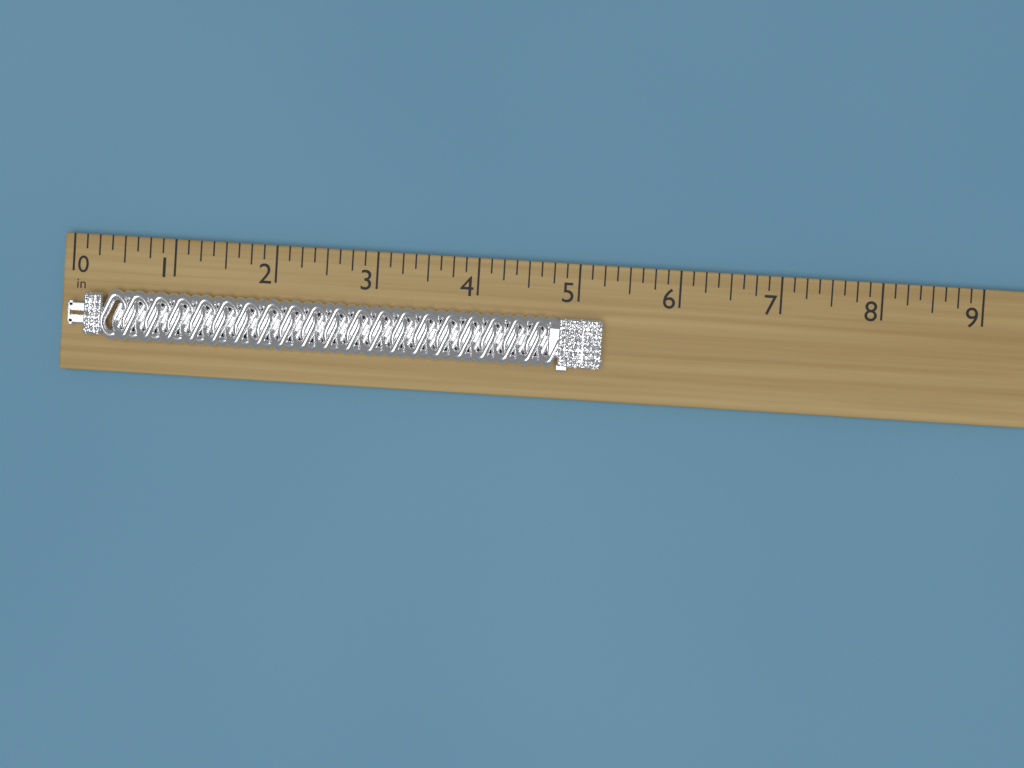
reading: 5.250 in
